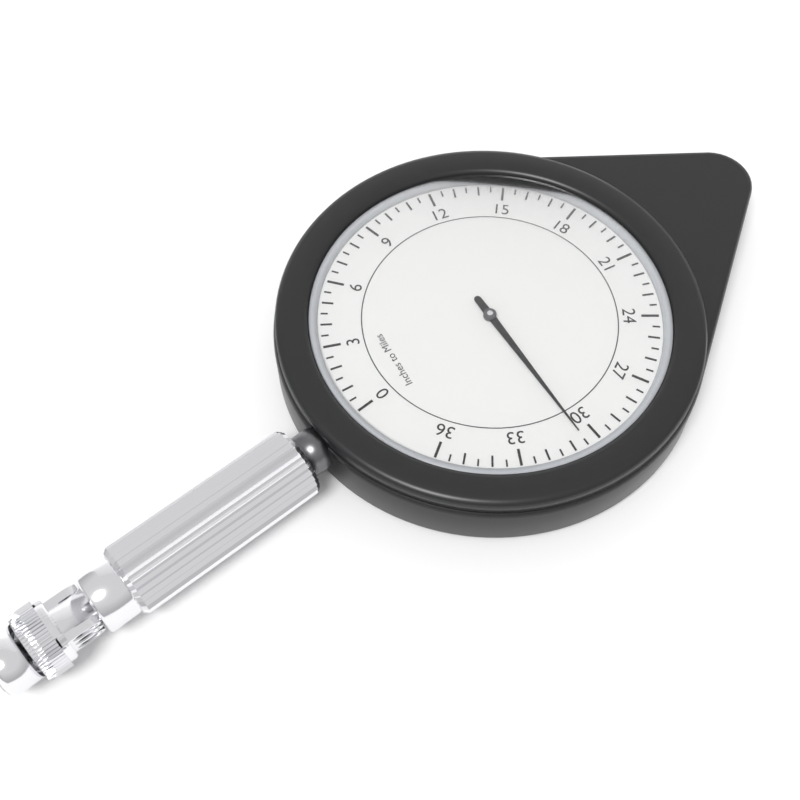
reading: 30.5 miles
